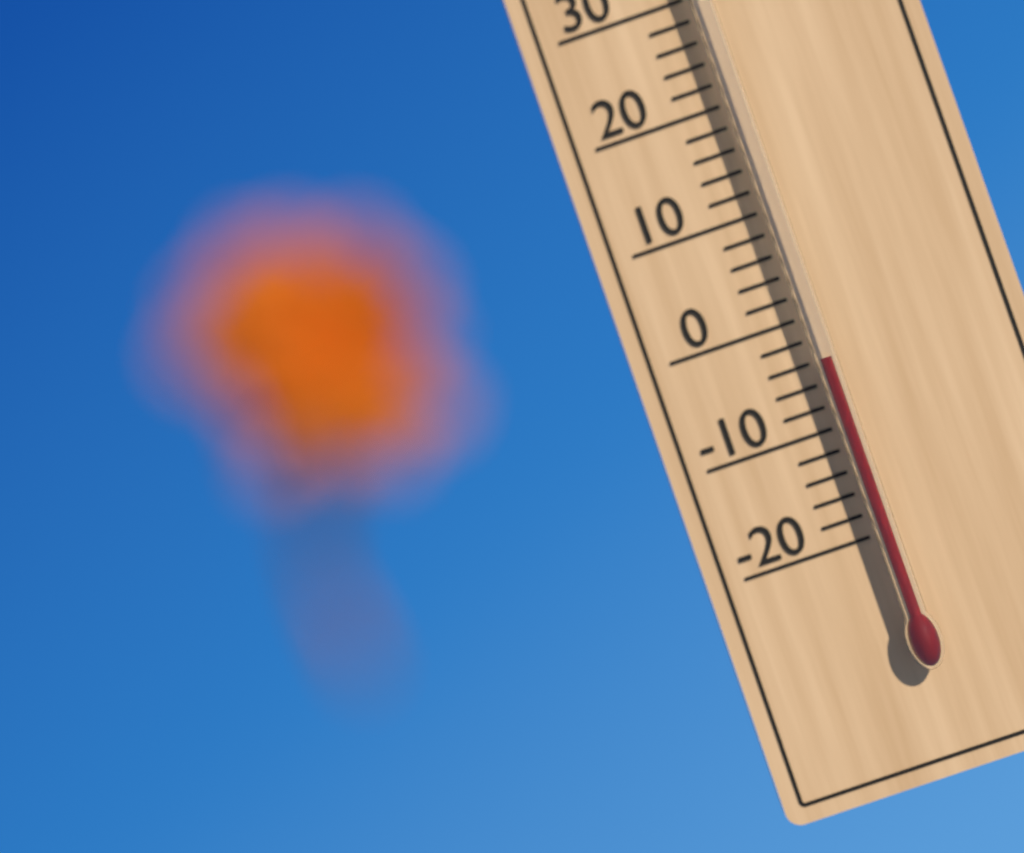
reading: -4 °C
